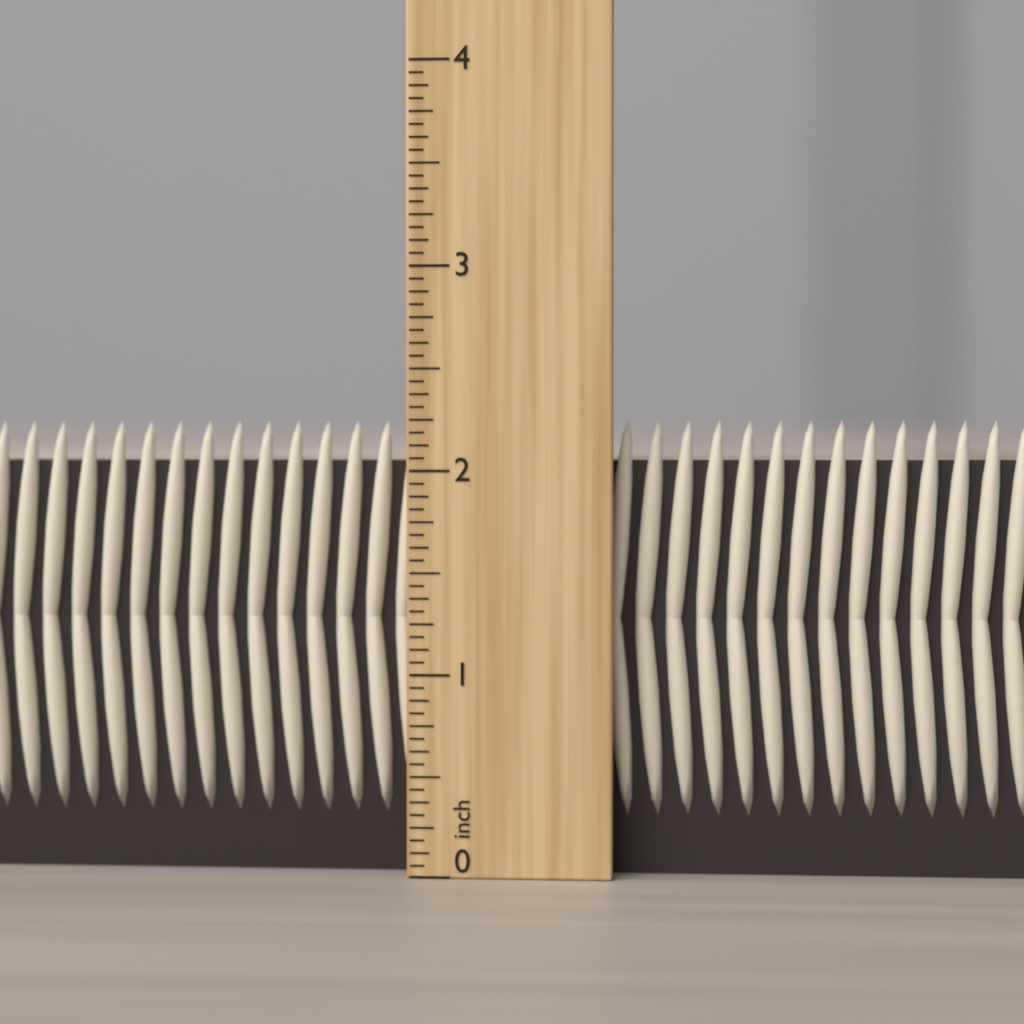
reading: 2.2500 inch
